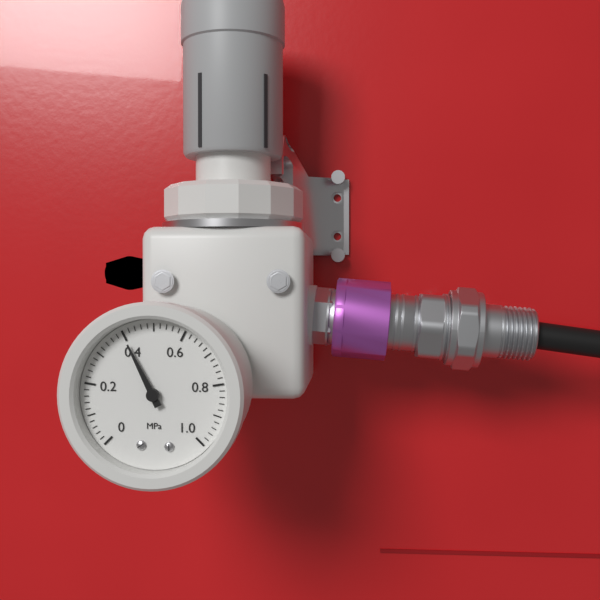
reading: 0.40 MPa
